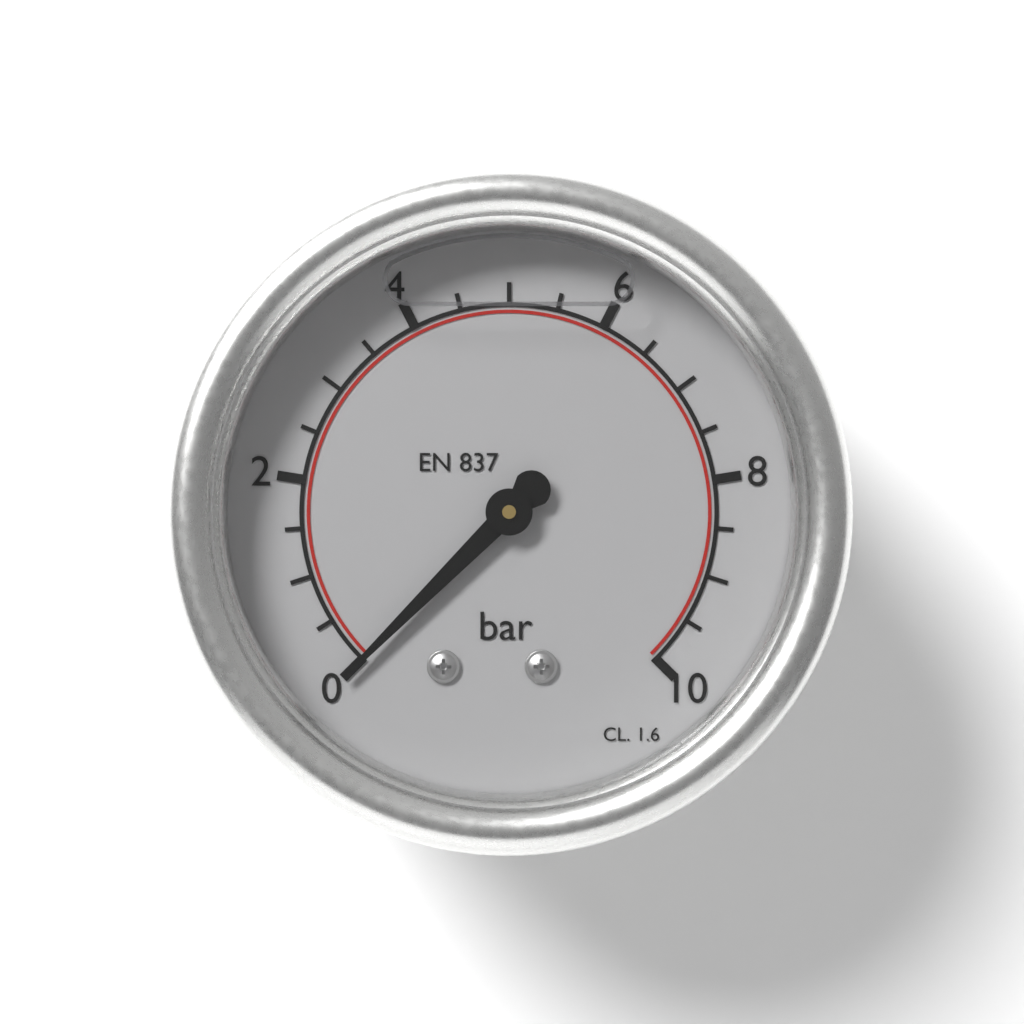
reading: 0.0 bar
